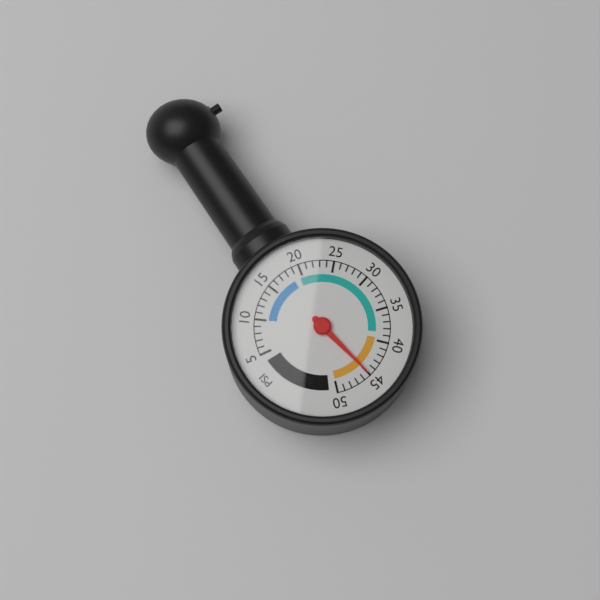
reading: 45 psi
